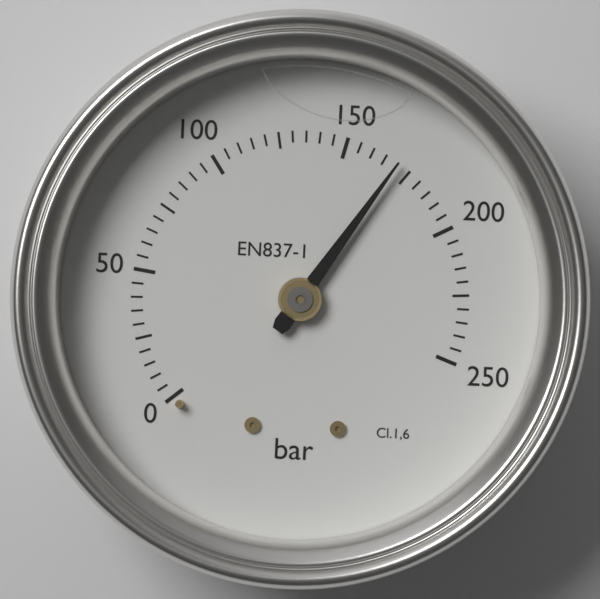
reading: 170 bar
